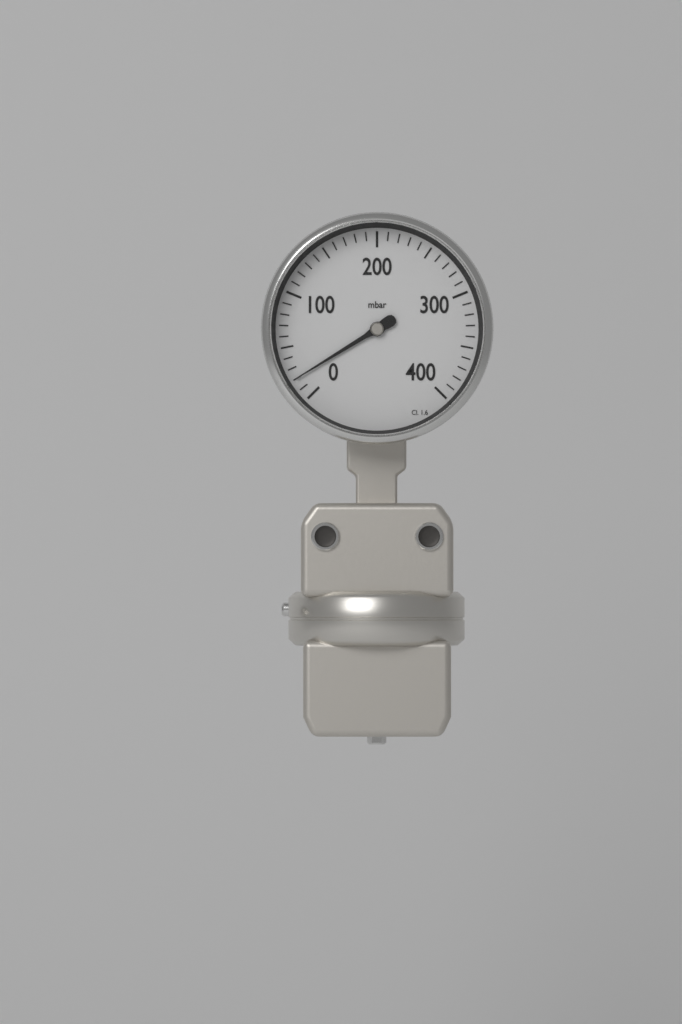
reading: 20 mbar
